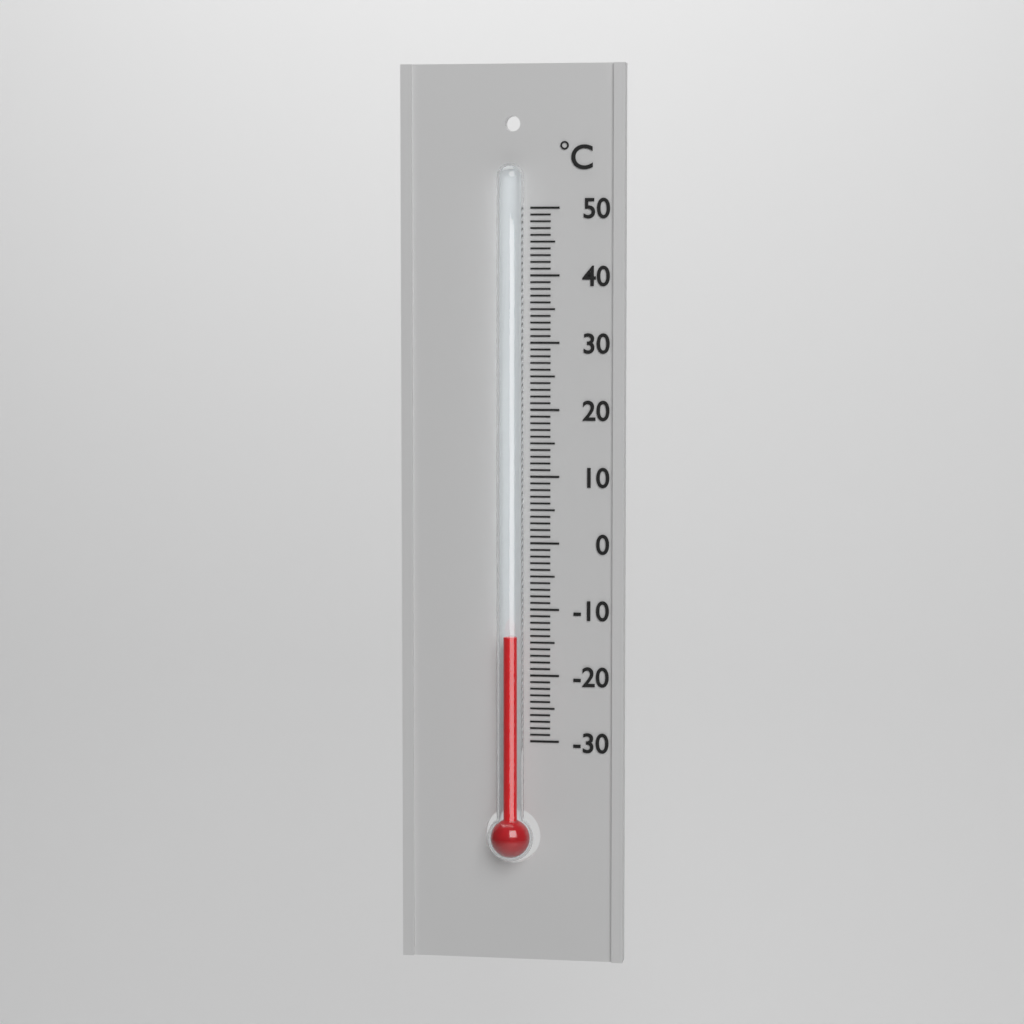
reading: -14 °C
